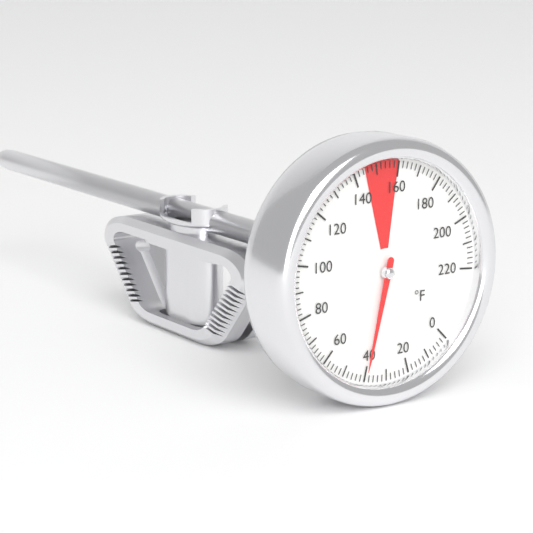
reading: 40 °F
